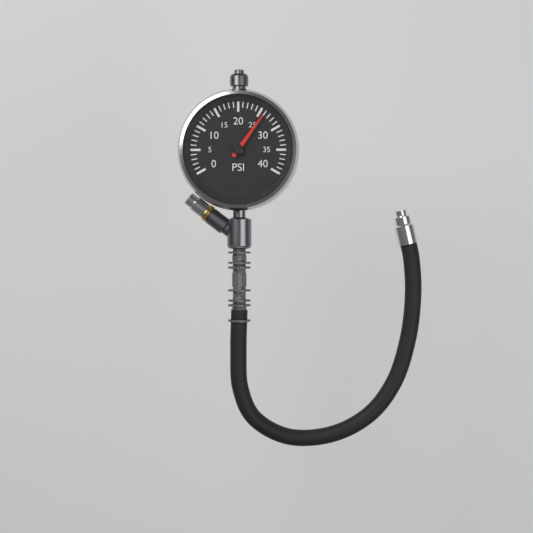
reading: 26 psi
